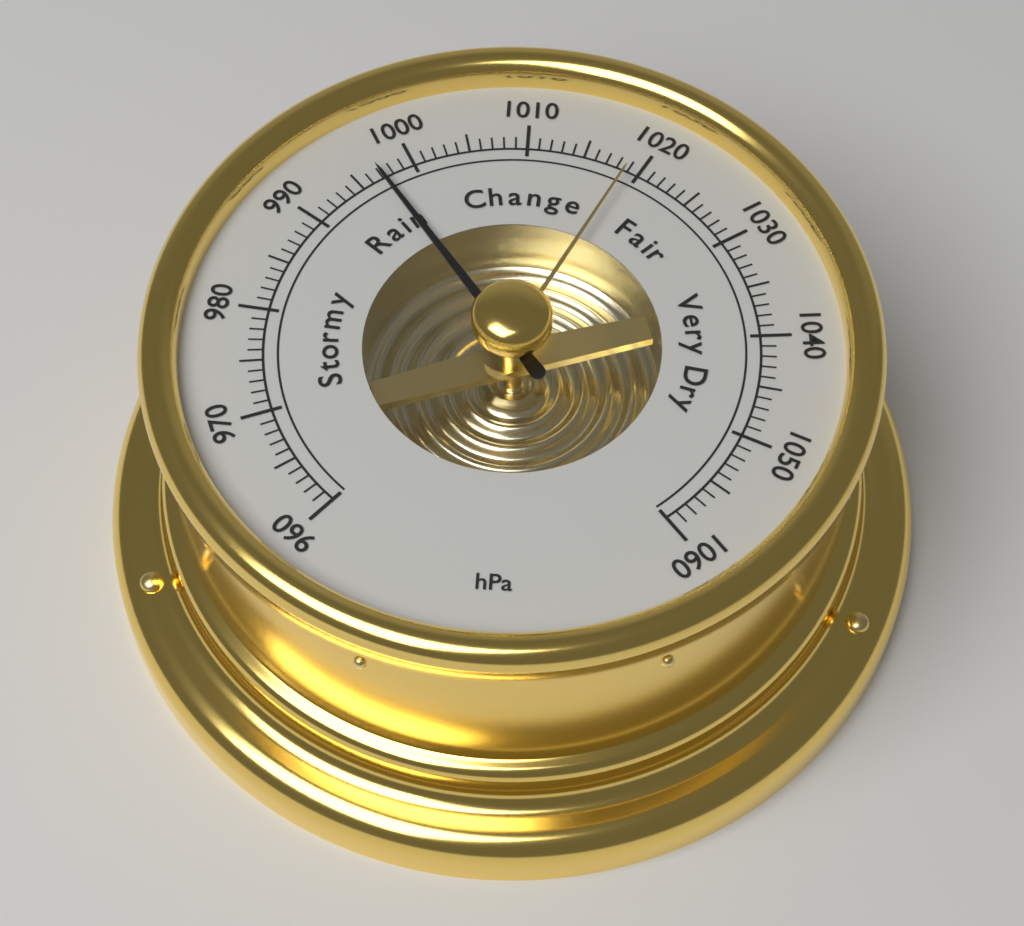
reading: 997 hPa
